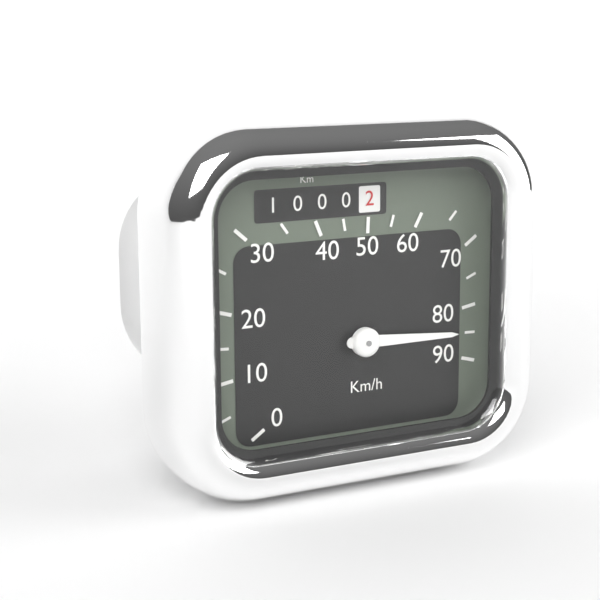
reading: 85 km/h
